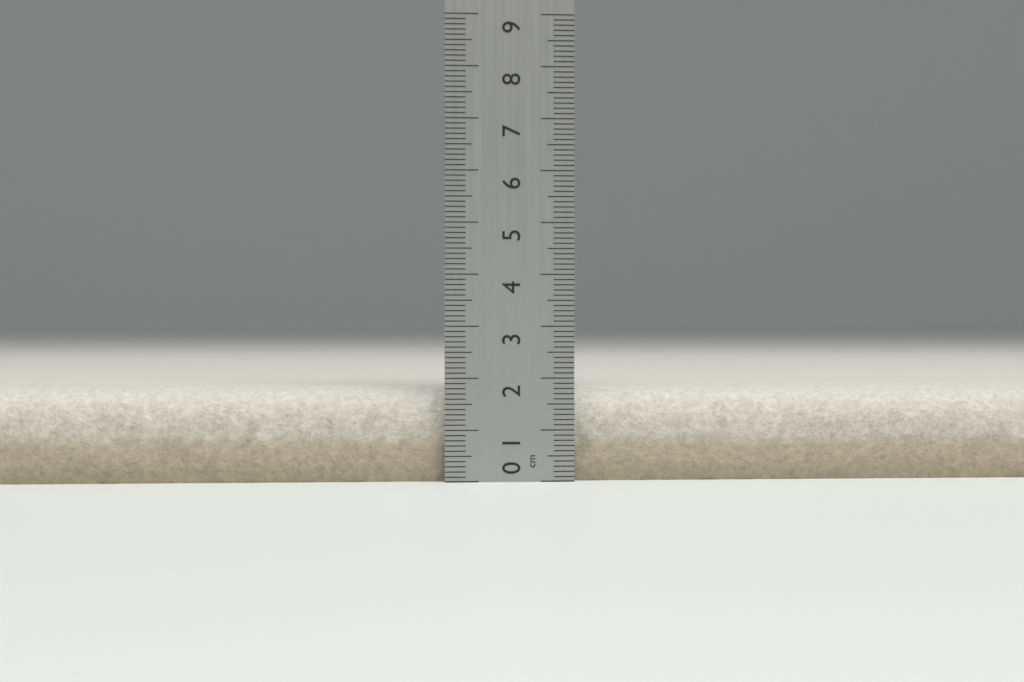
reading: 1.8 cm
